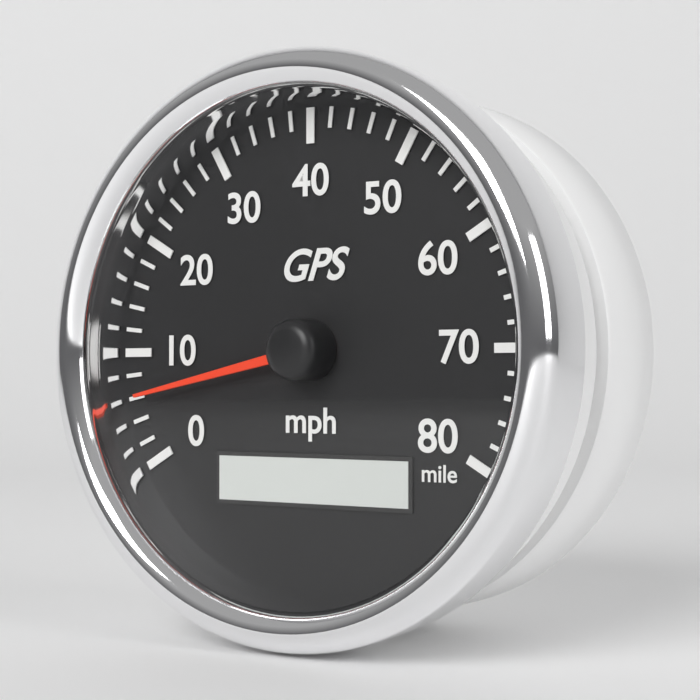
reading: 6 mph
